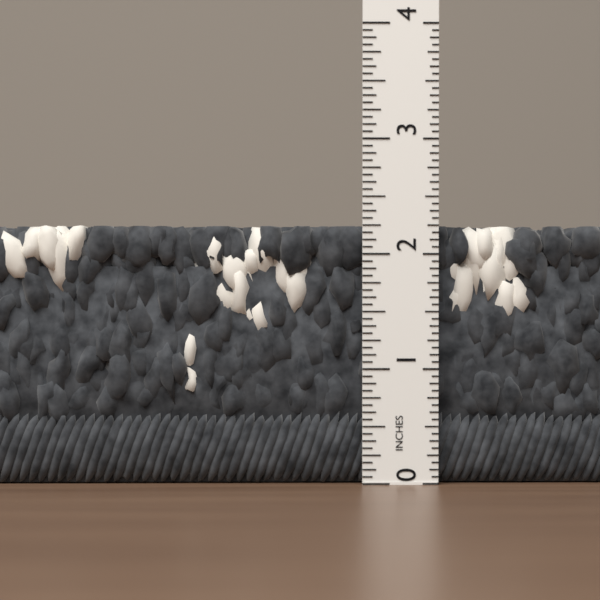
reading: 2.2500 in
